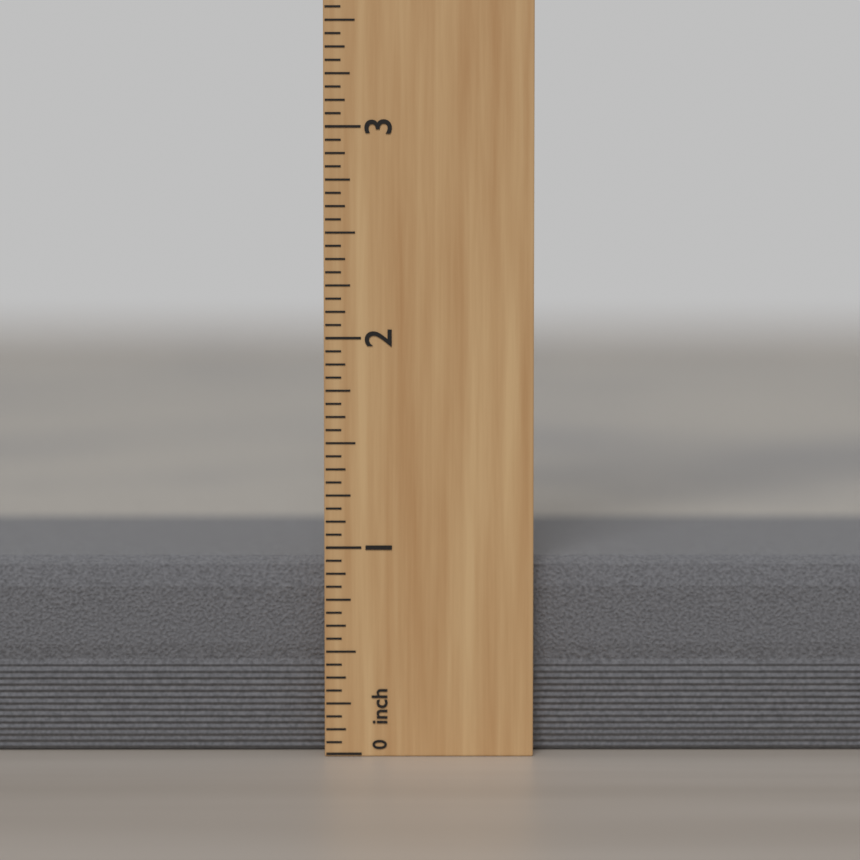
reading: 0.9375 inch
